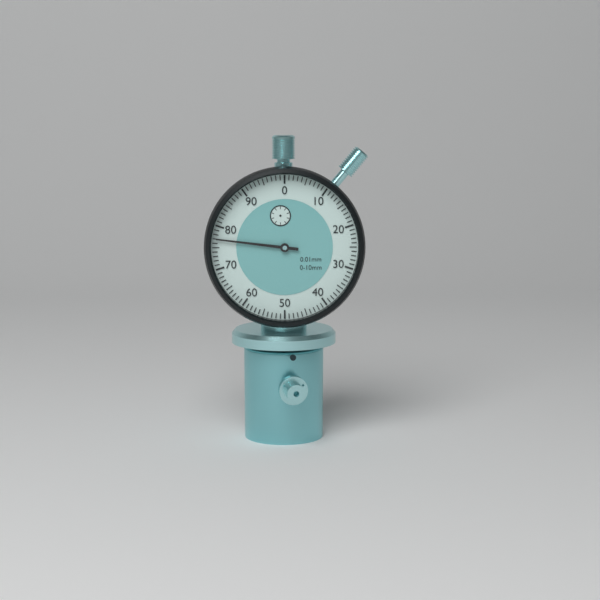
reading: 0.77 mm
